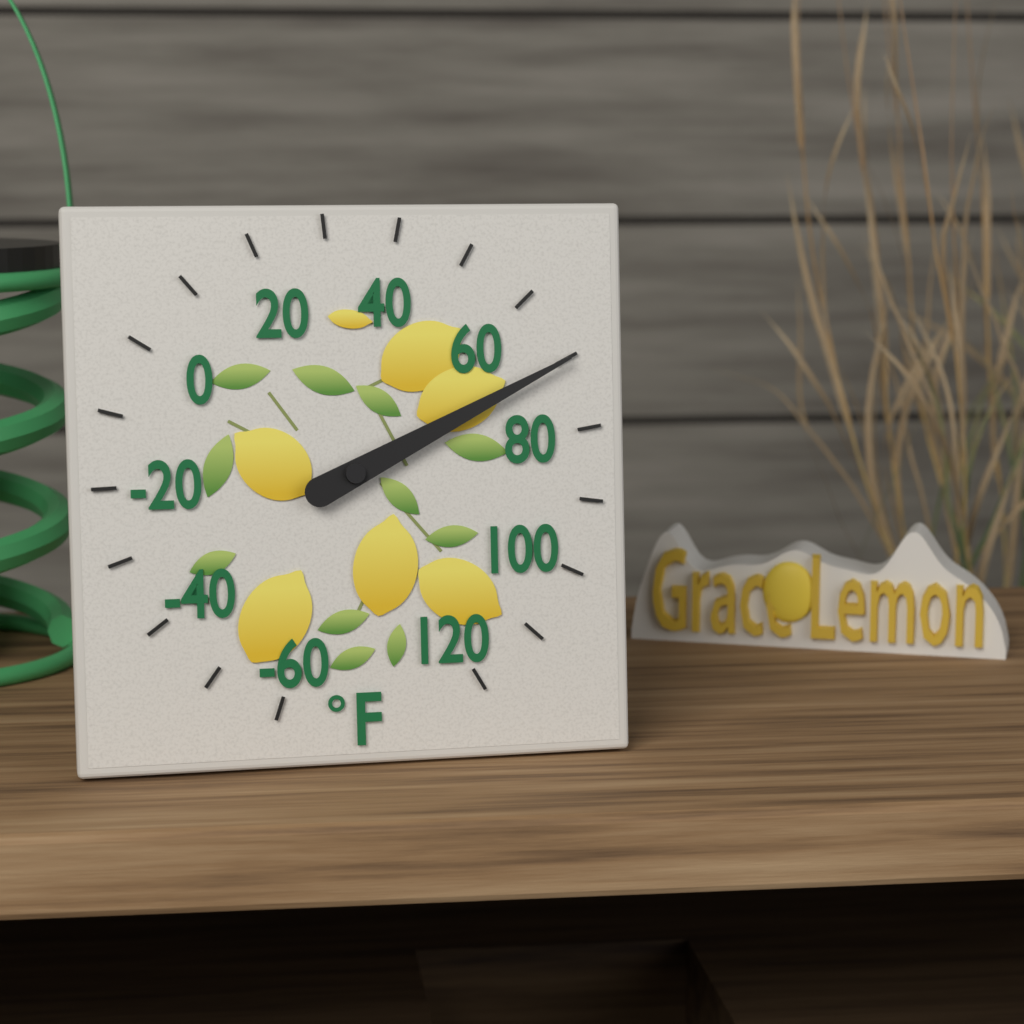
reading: 70 °F
